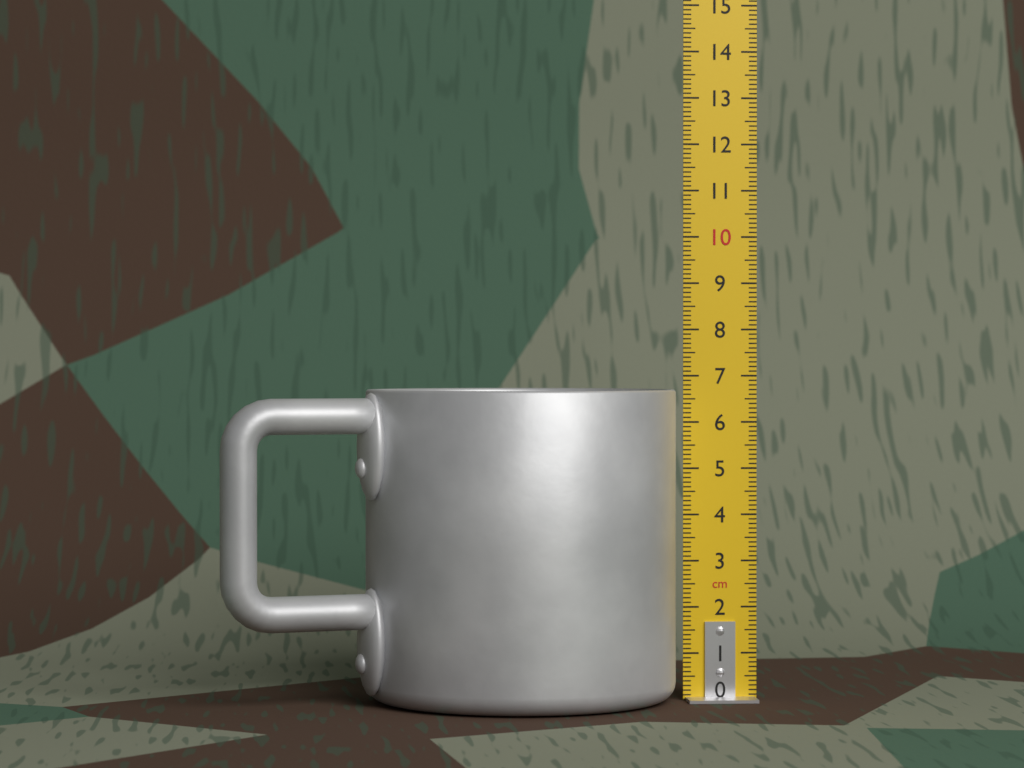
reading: 6.7 cm
